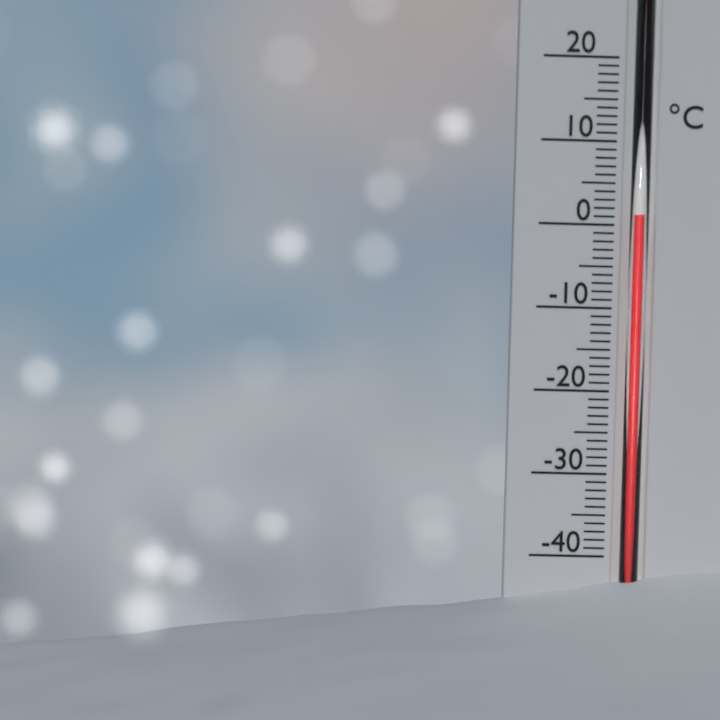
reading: 1 °C
